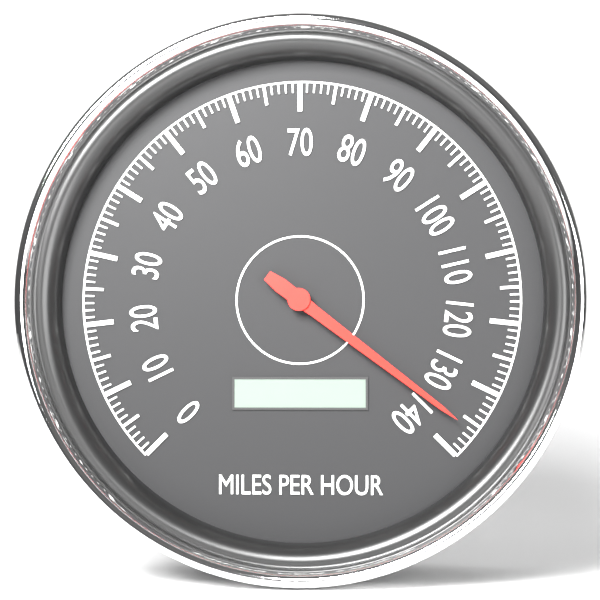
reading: 136 mph
